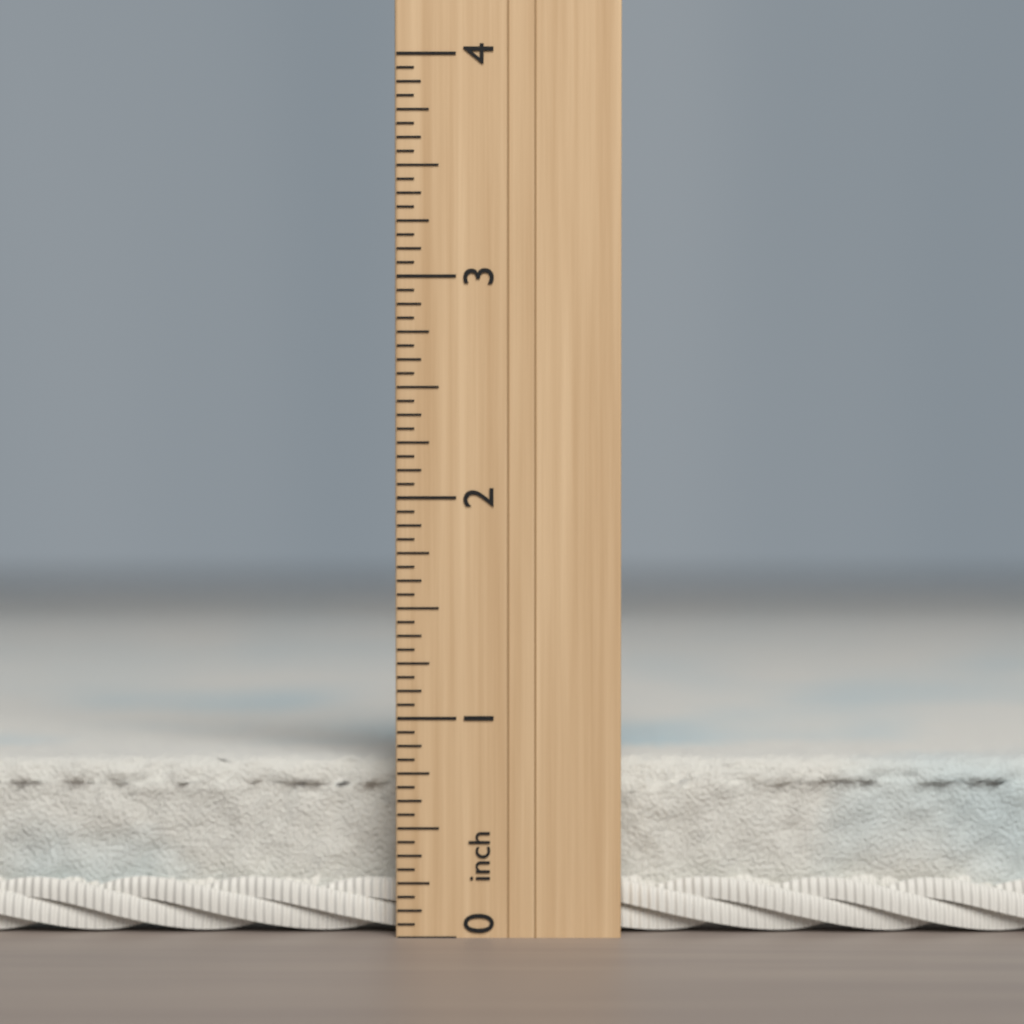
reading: 0.8125 inch
